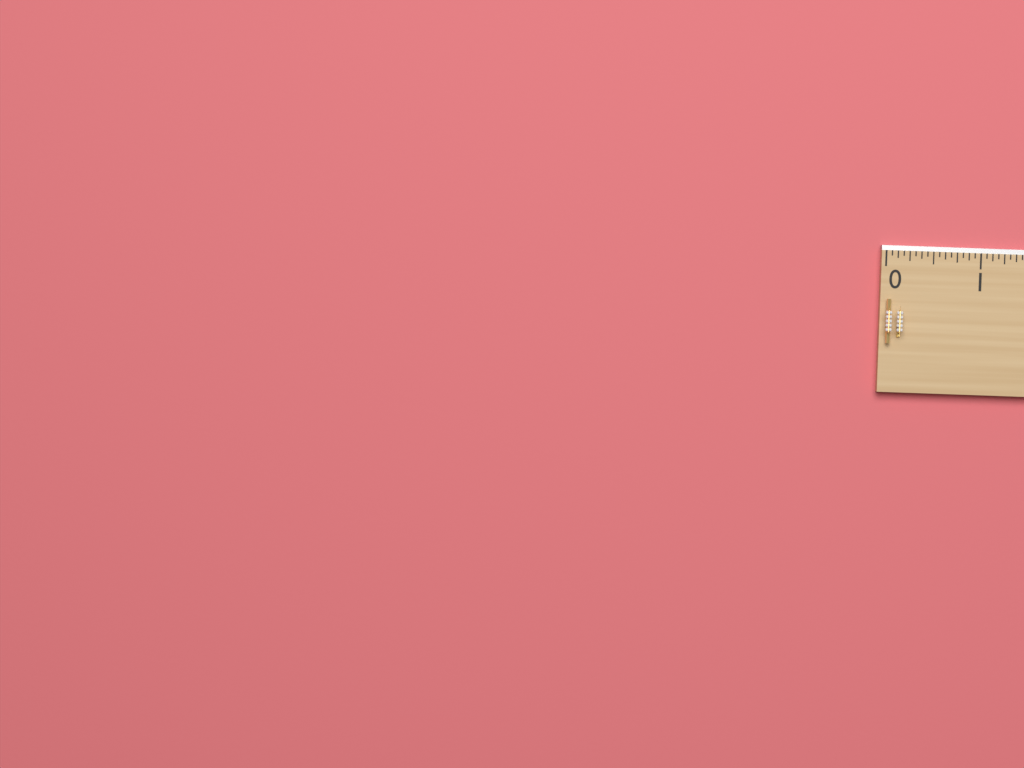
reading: 0.1875 (no unit)
